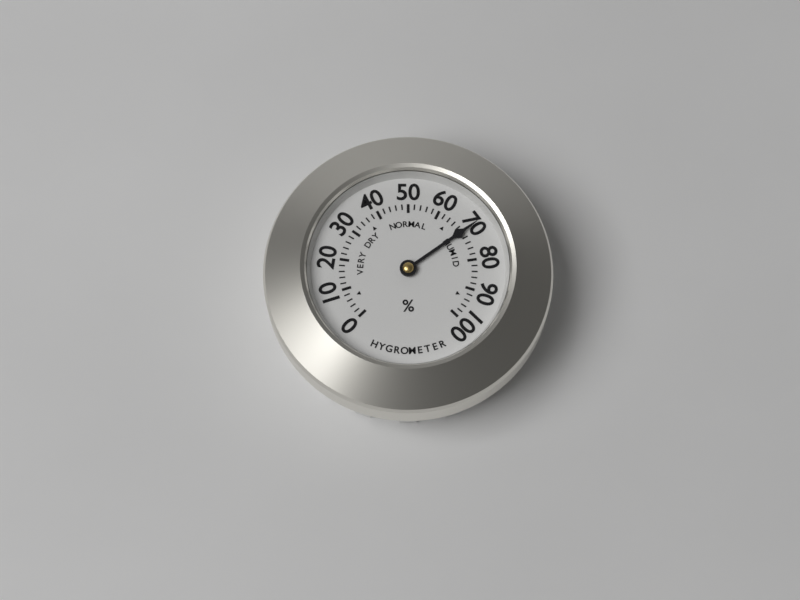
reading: 70 %
